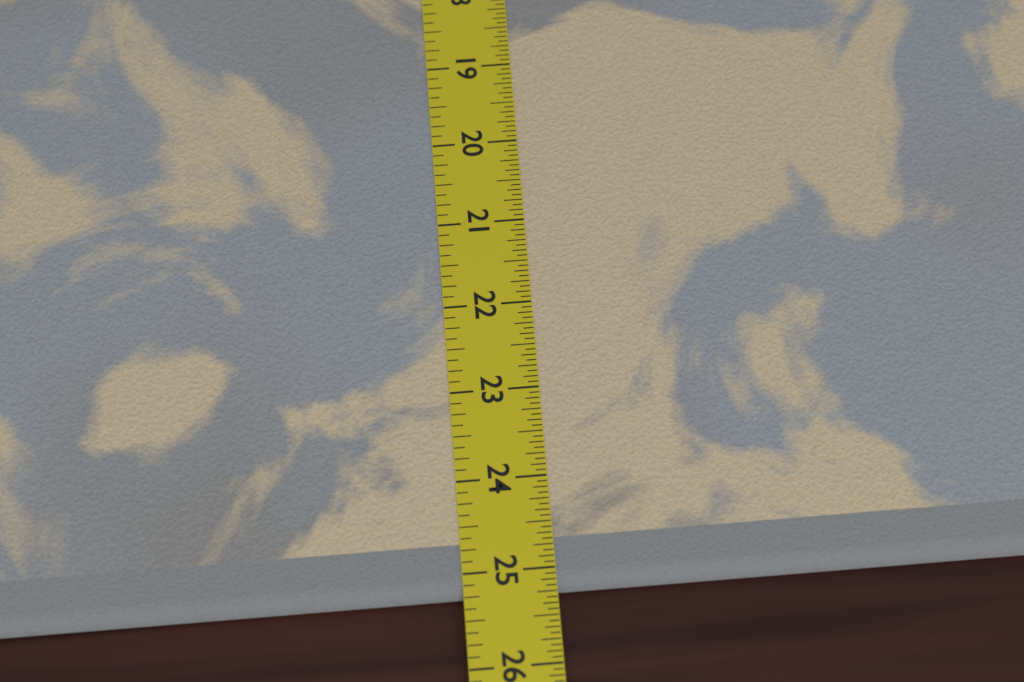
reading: 25.2500 in
